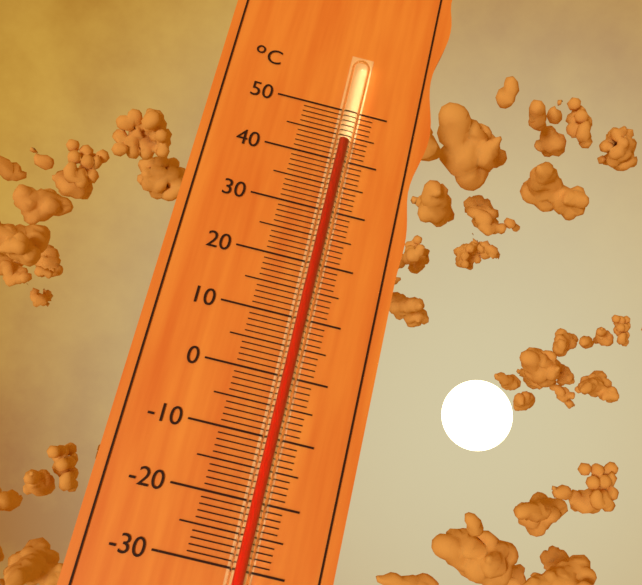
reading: 43 °C
